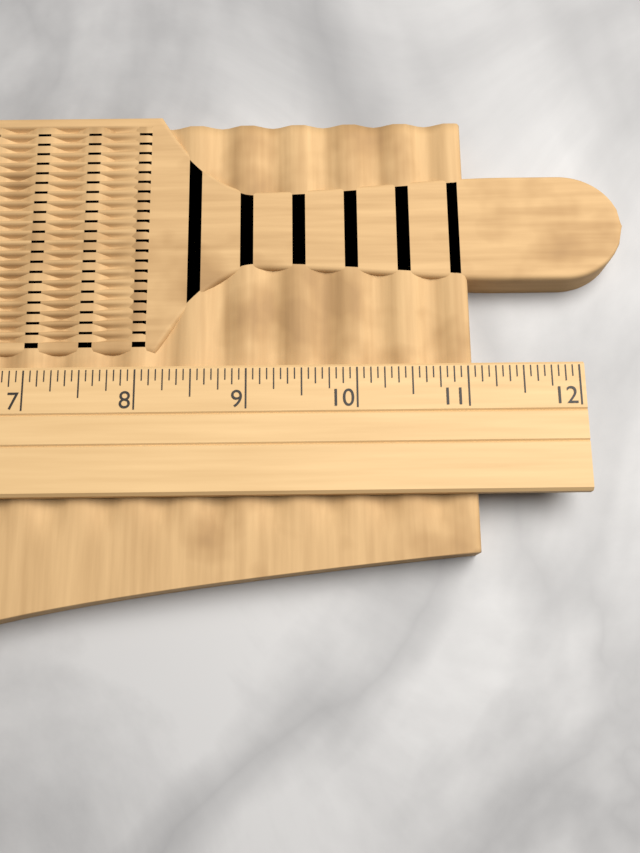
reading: 11.0625 (no unit)
